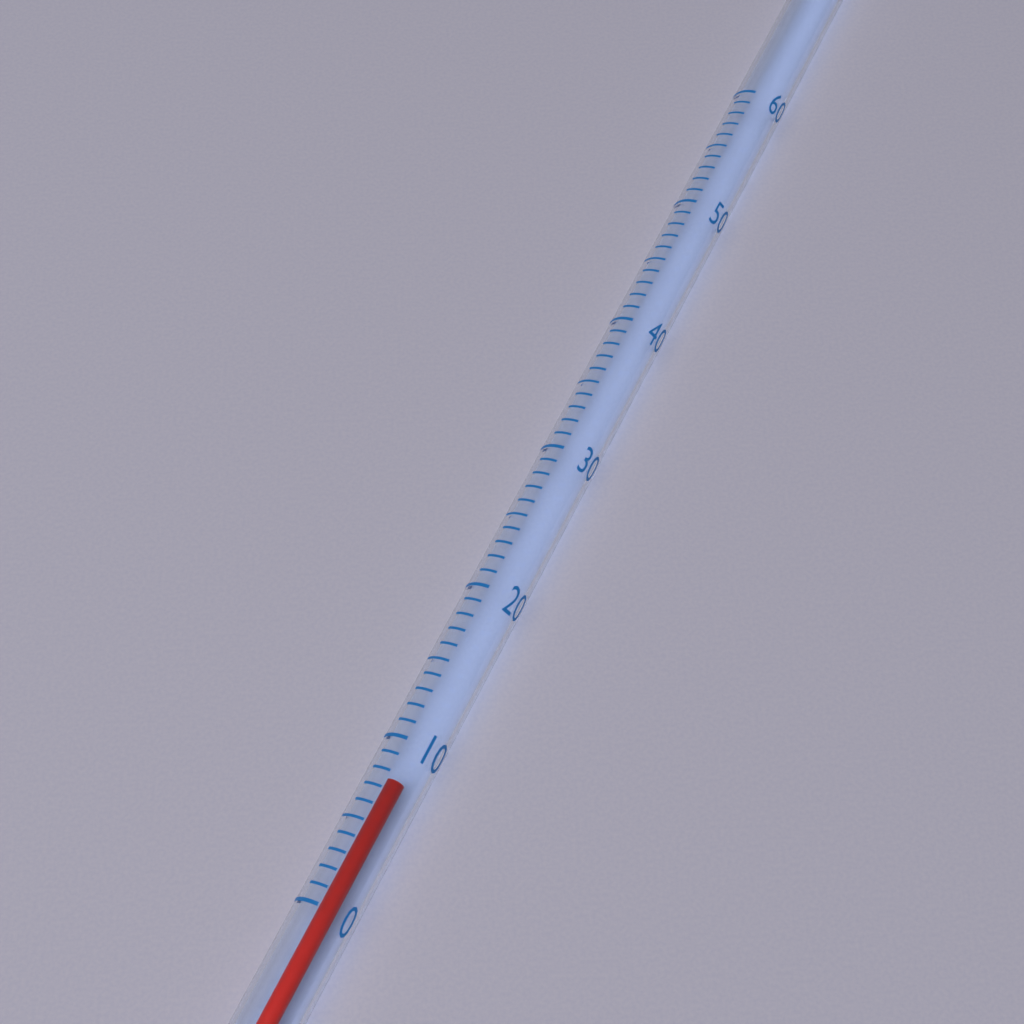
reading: 8 (no unit)
